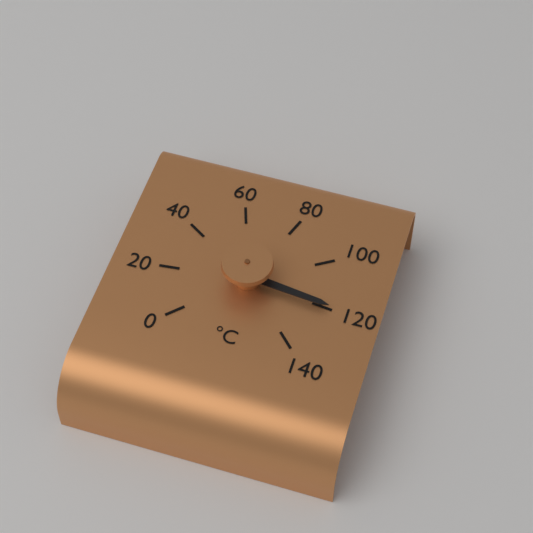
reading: 120 °C
